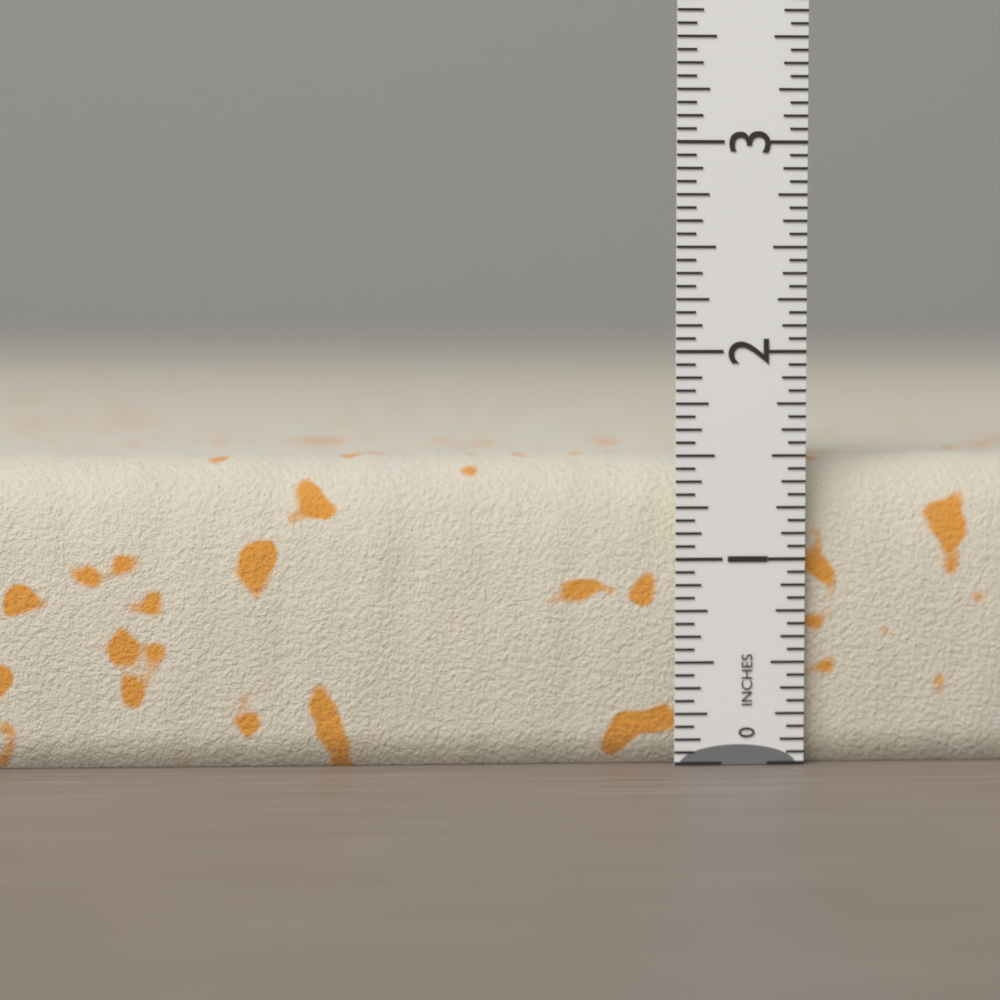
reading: 1.5000 in
